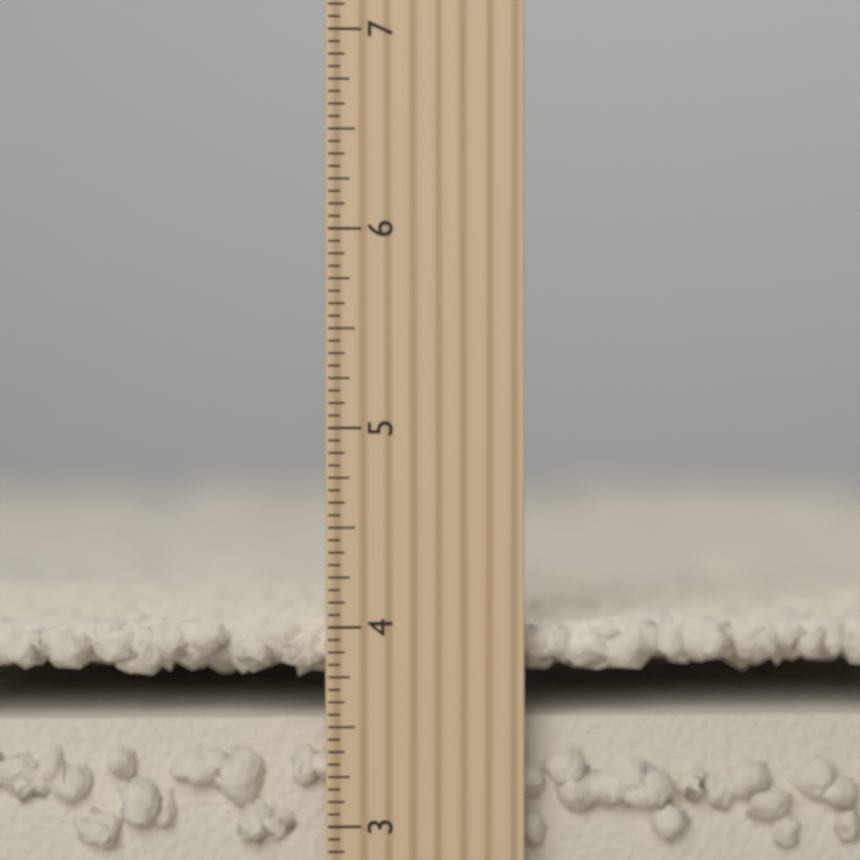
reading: 4.0000 inch
